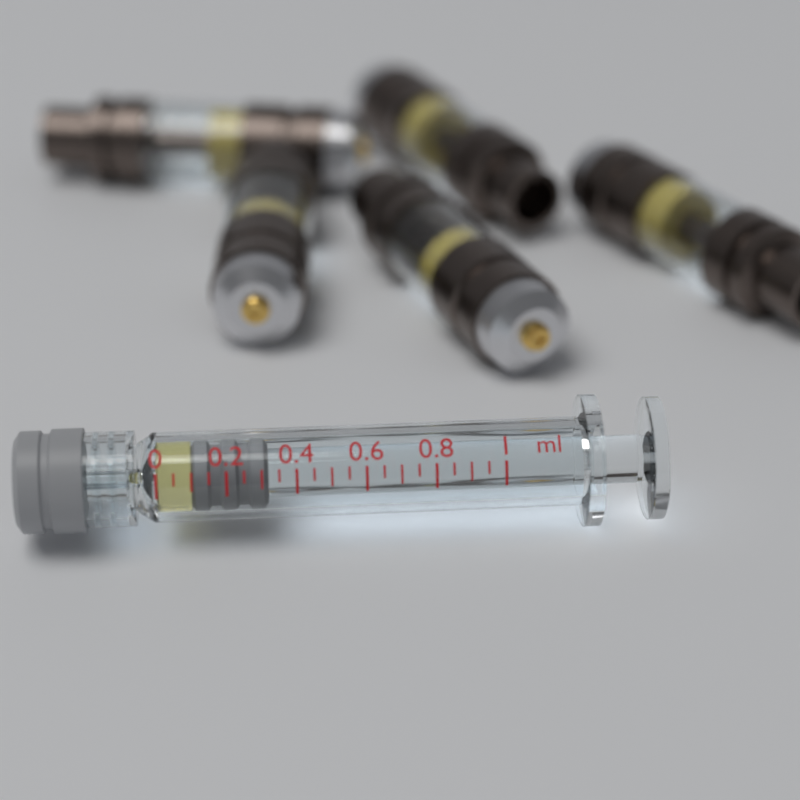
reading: 0.10 ml
